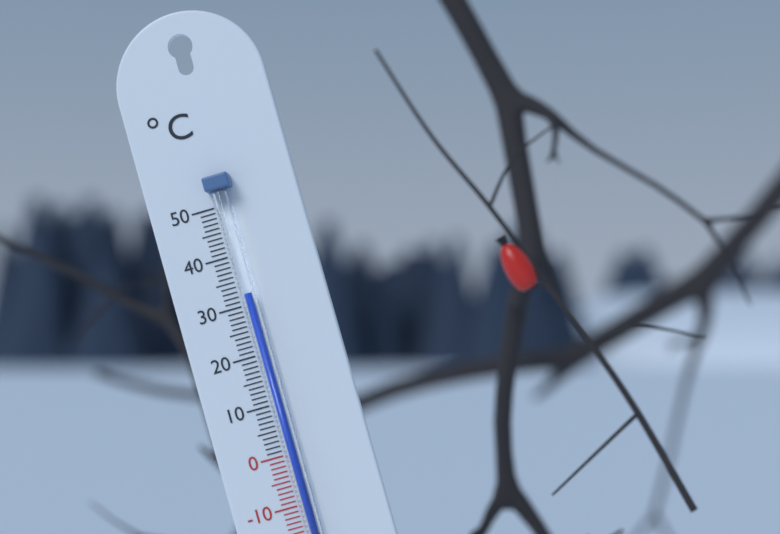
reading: 32 °C
